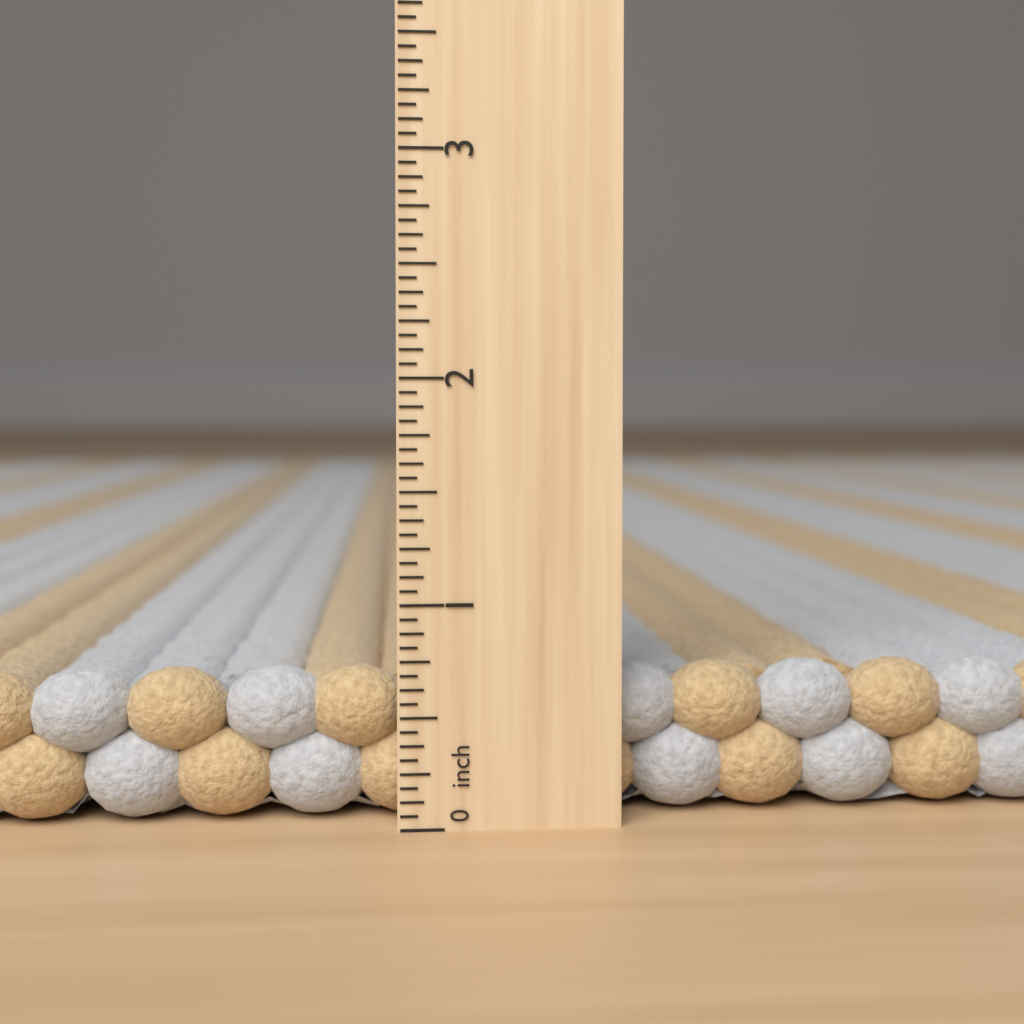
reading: 0.6875 inch
